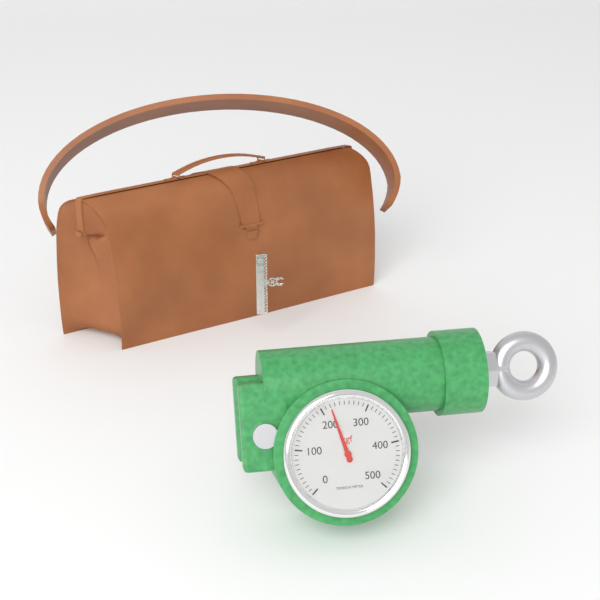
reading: 220 kgf
